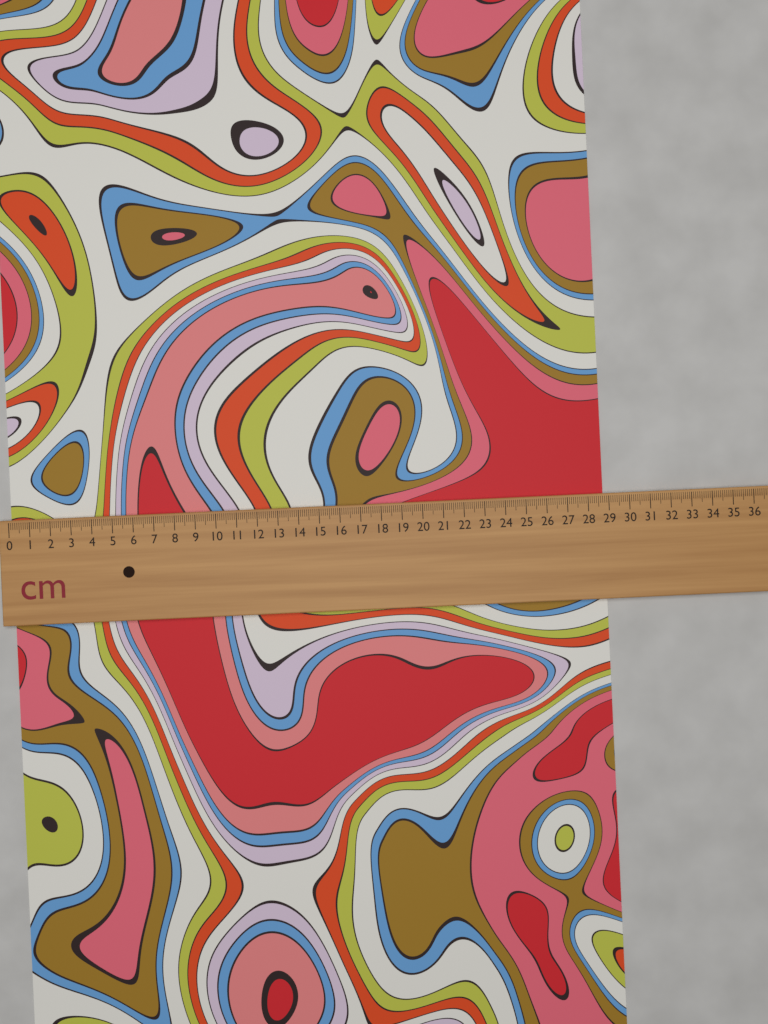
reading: 28.8 cm
